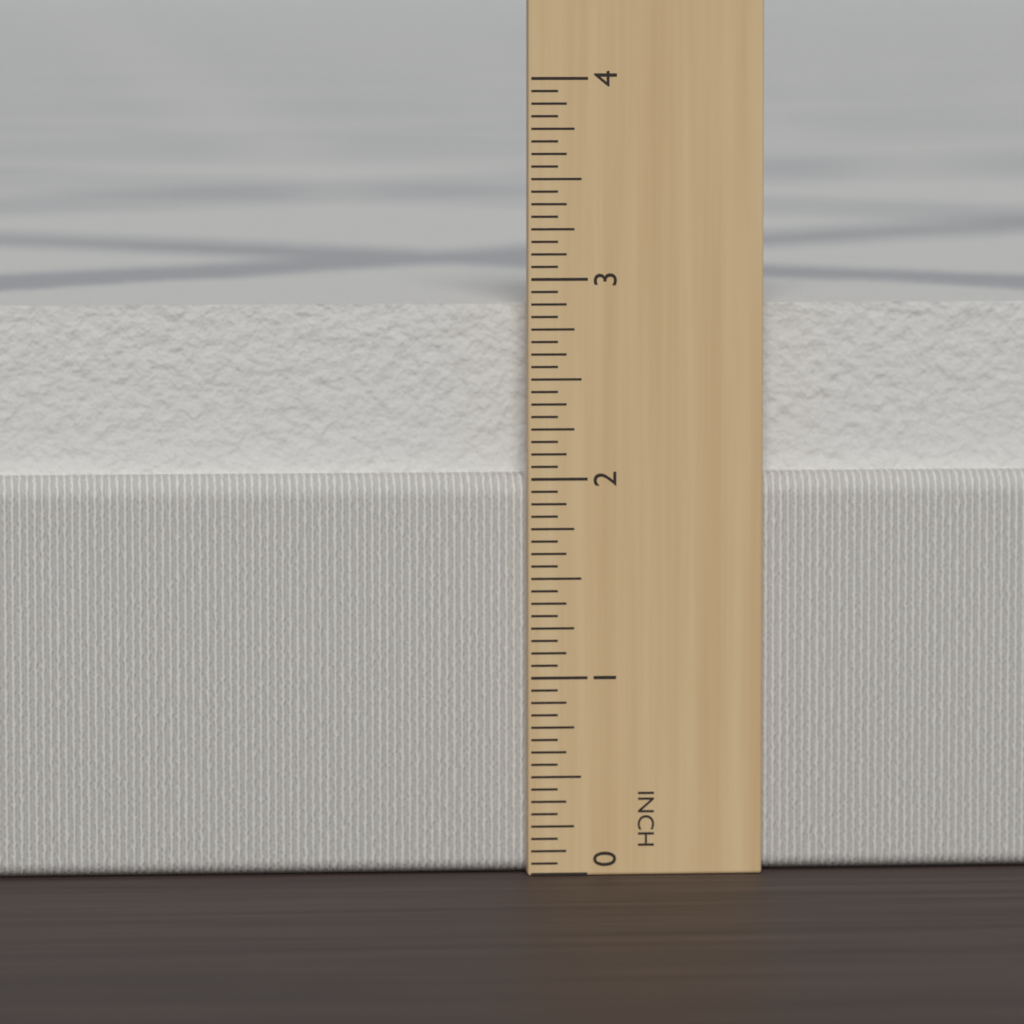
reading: 2.8750 in
